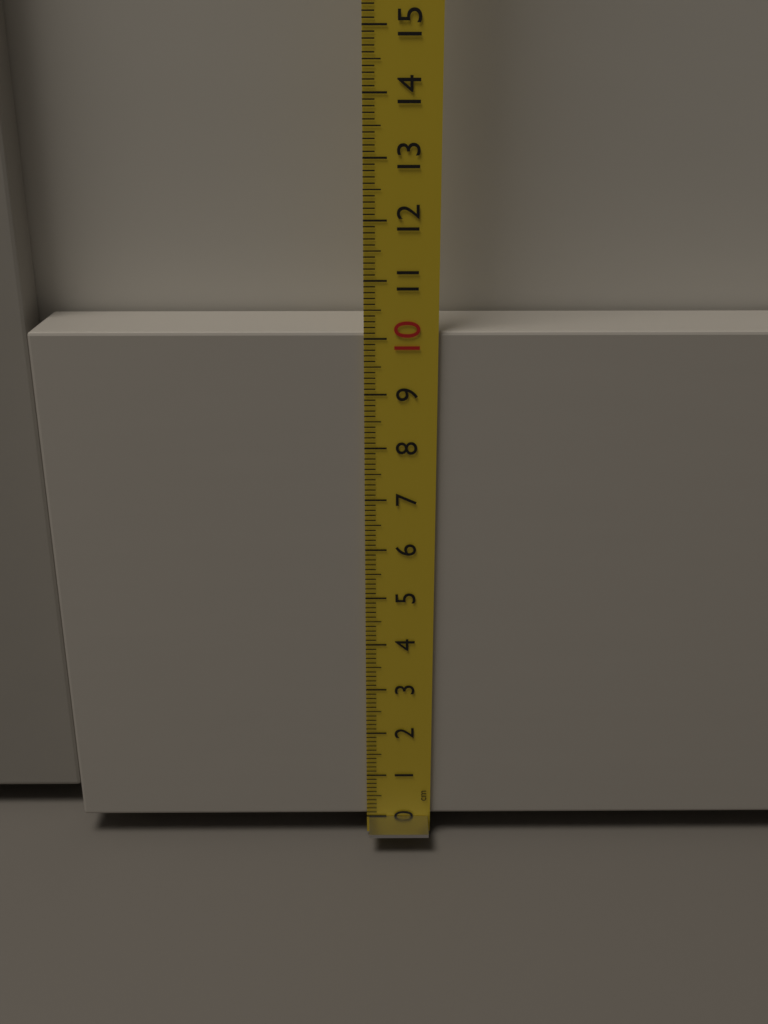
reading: 10.1 cm
